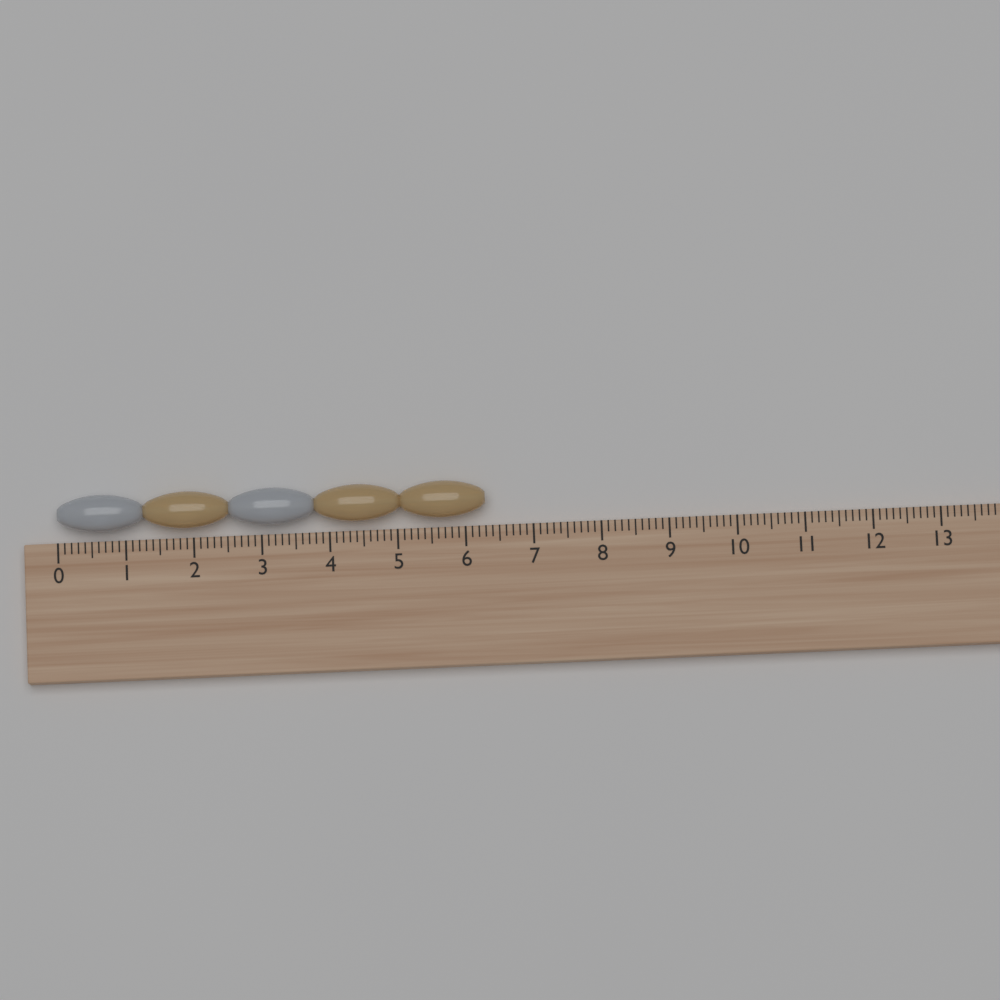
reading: 6.3 (no unit)
